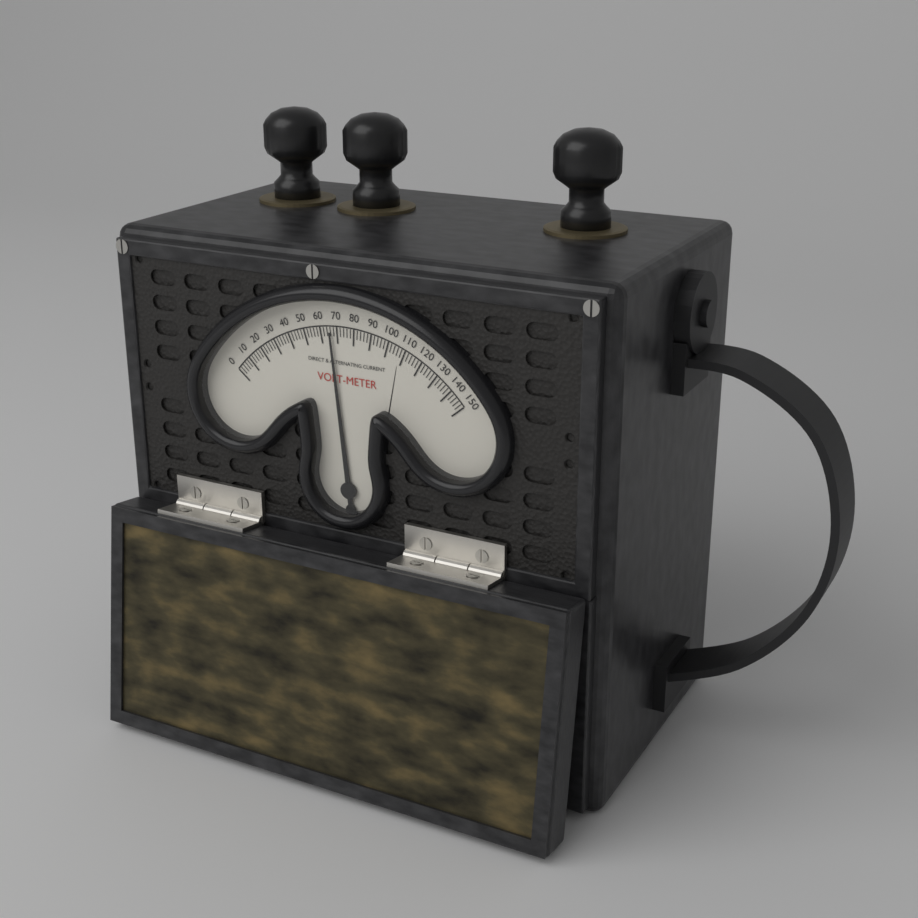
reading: 66 V
